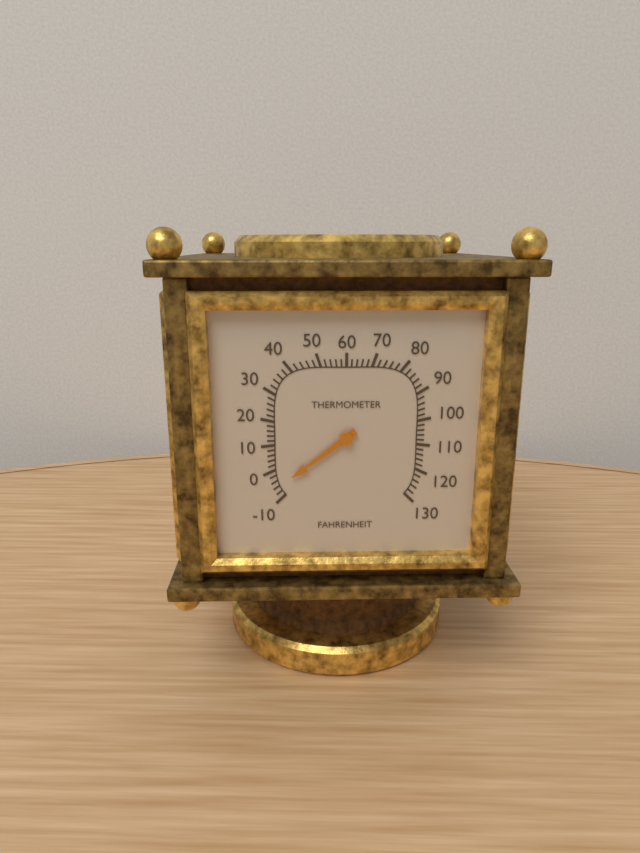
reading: -6 °F
